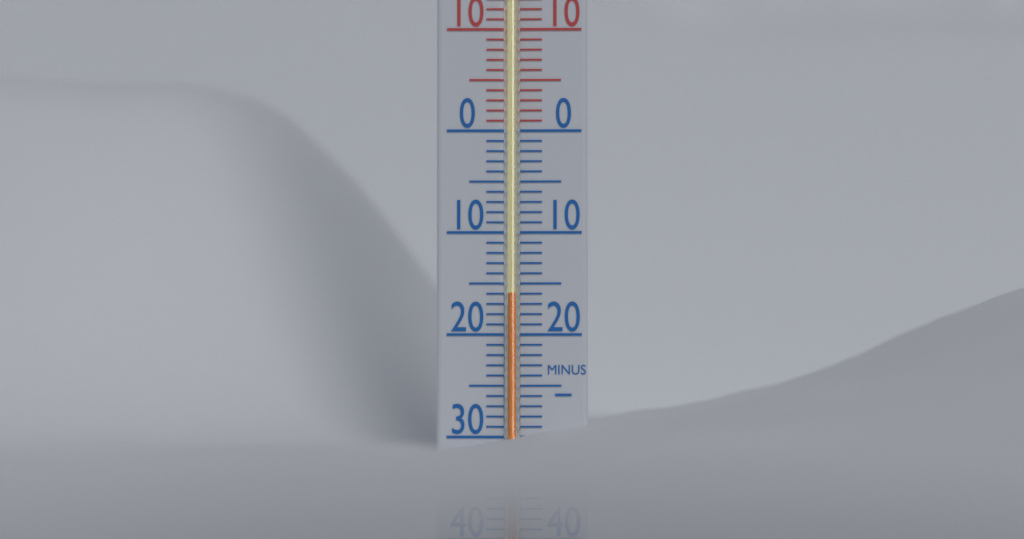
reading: -16 °C
